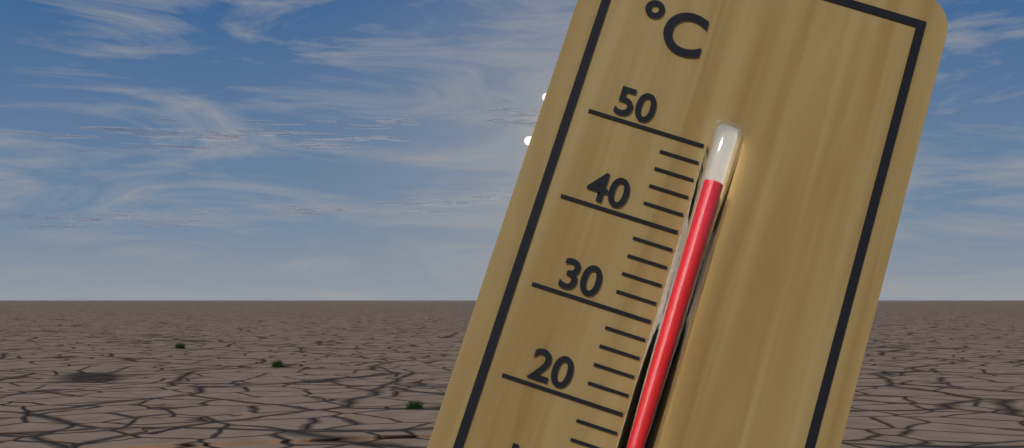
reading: 46 °C
